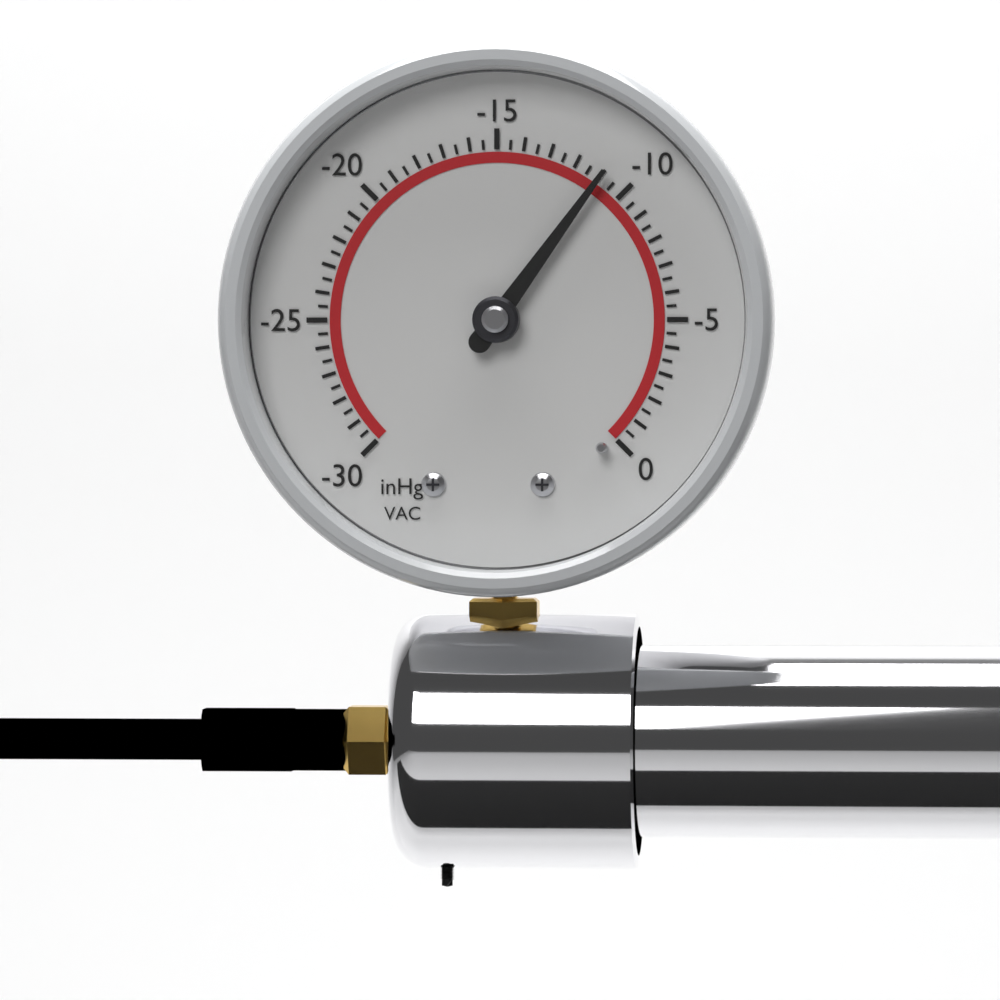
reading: -11.0 inHg
